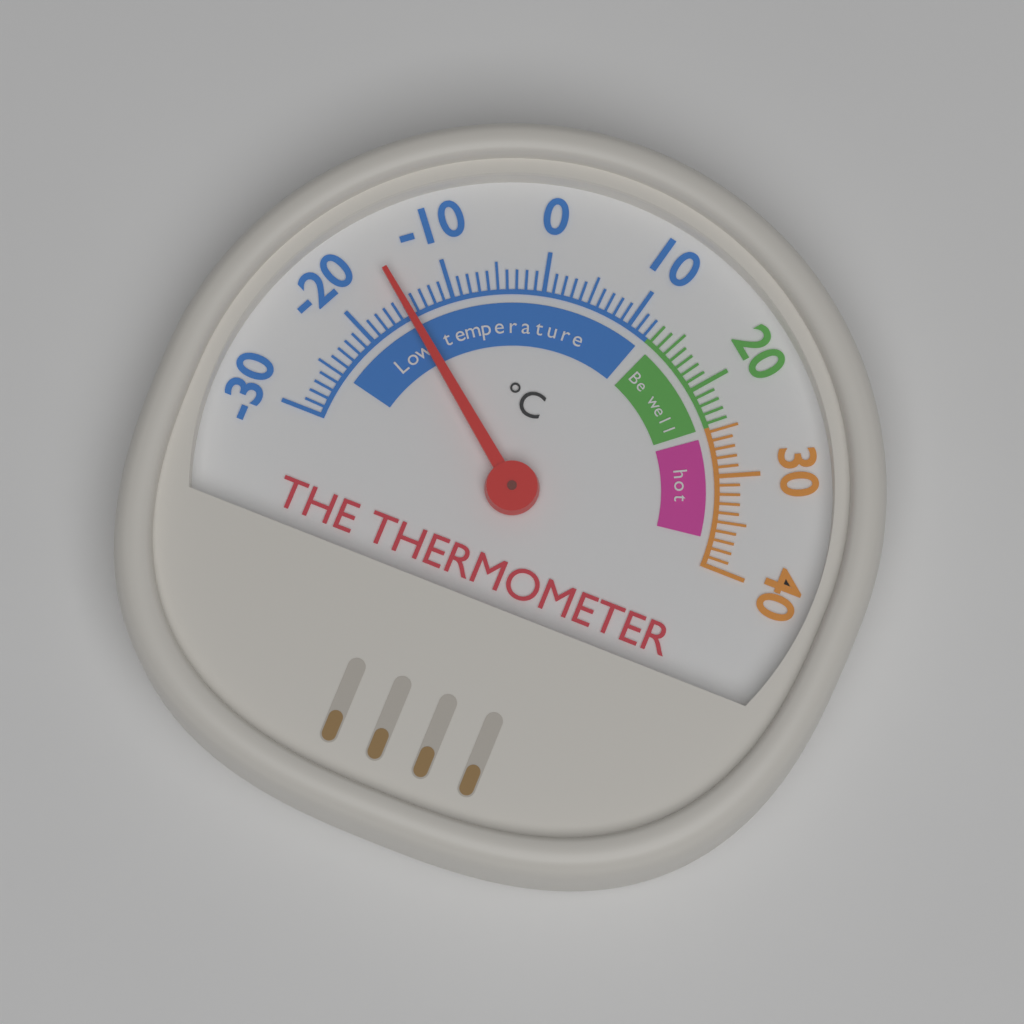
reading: -15 °C
